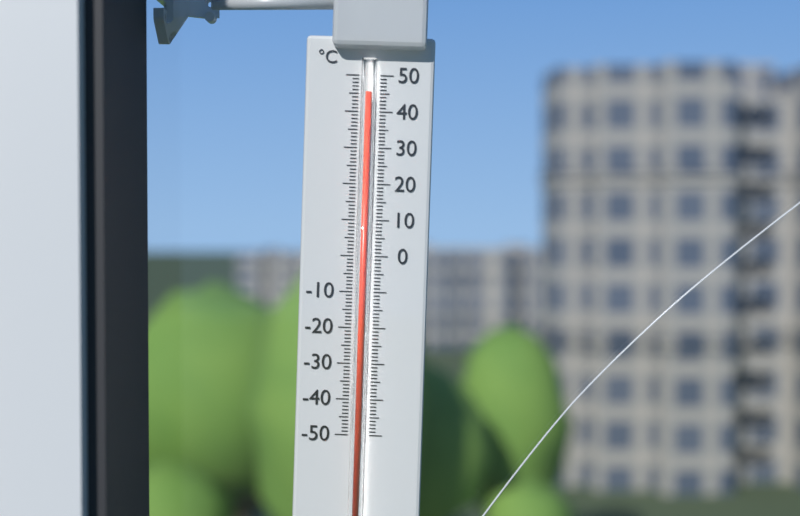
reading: 45 °C
